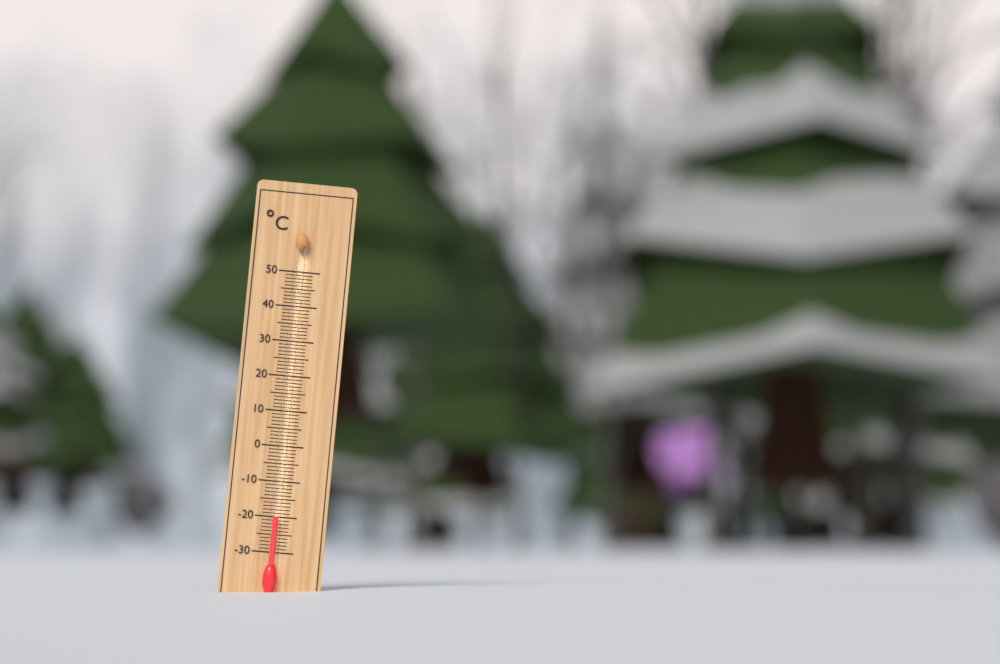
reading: -20 °C
